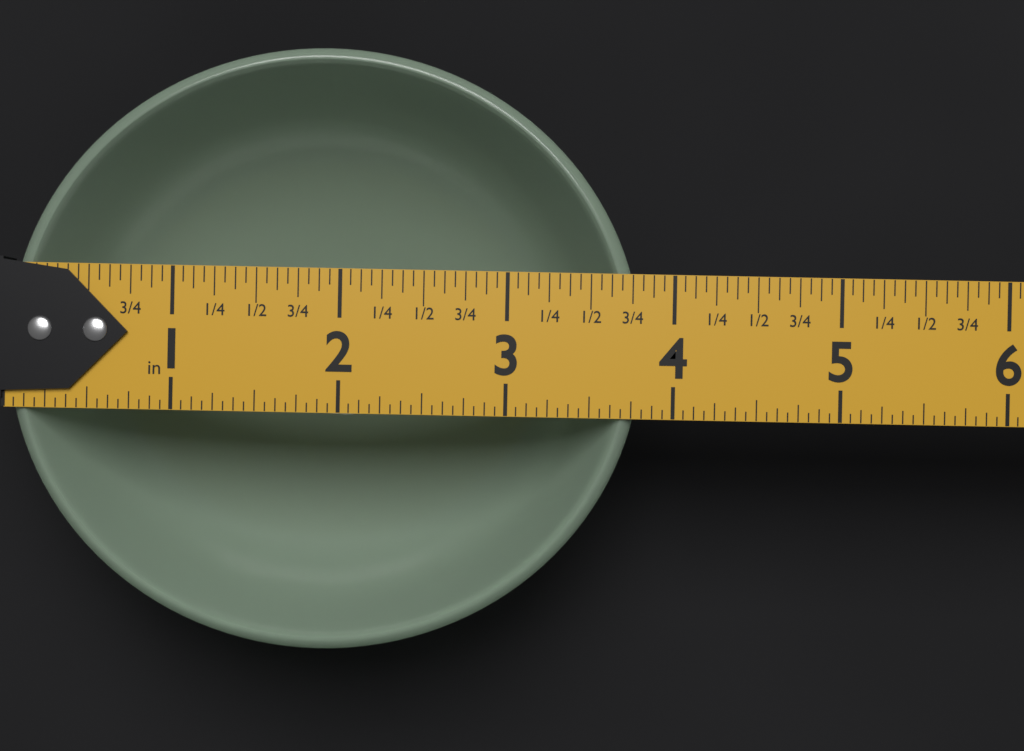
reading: 3.8125 in
